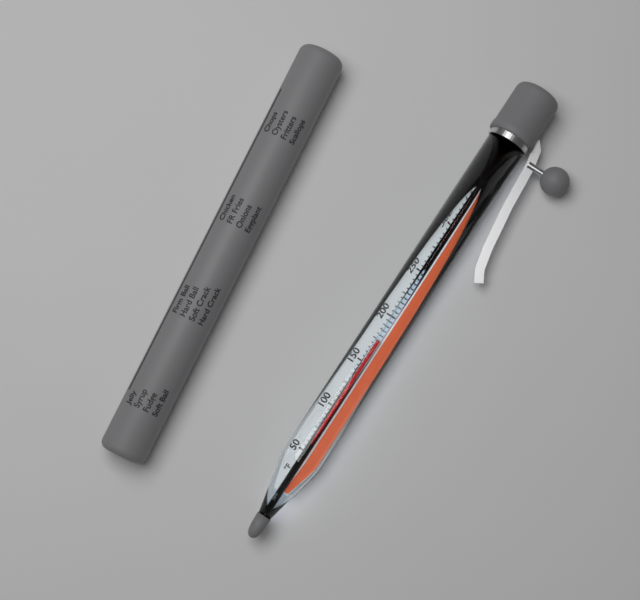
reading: 175 °F
